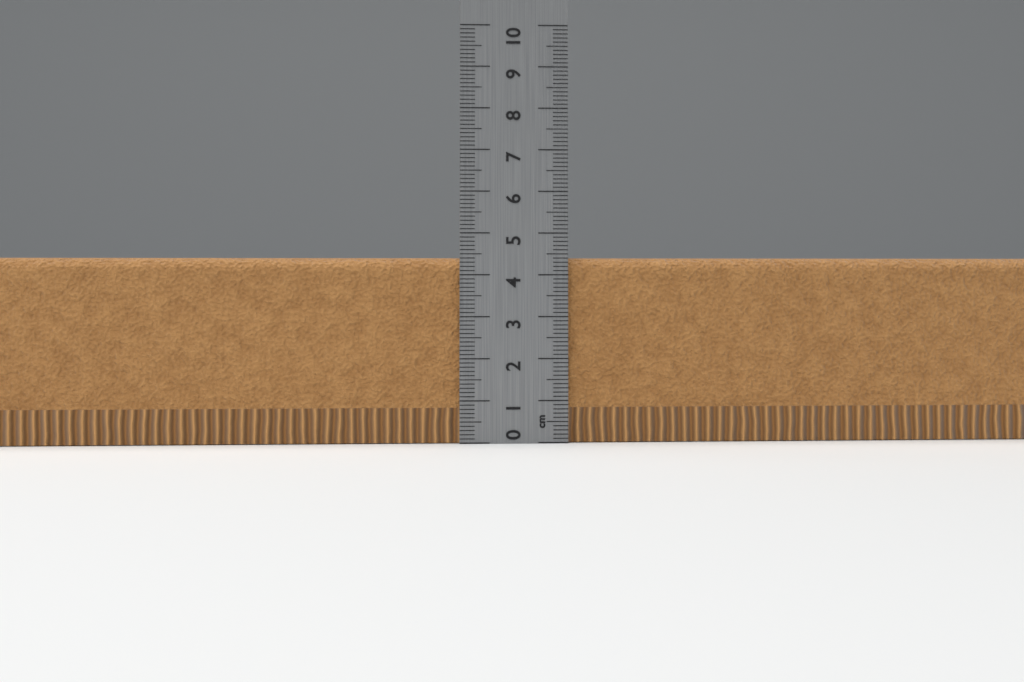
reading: 4.4 cm
